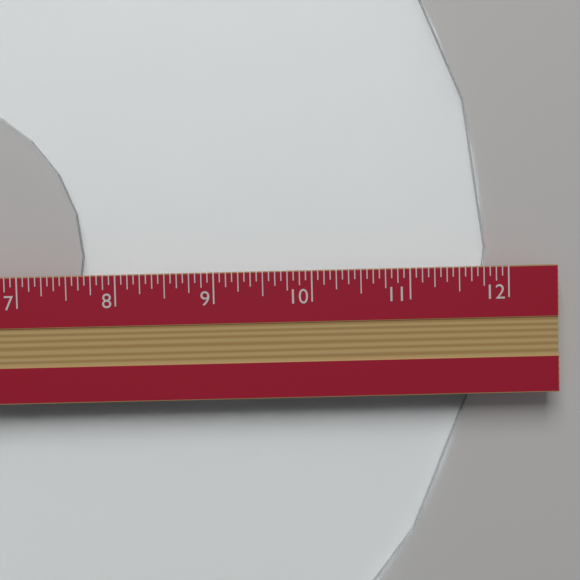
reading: 11.8125 in
